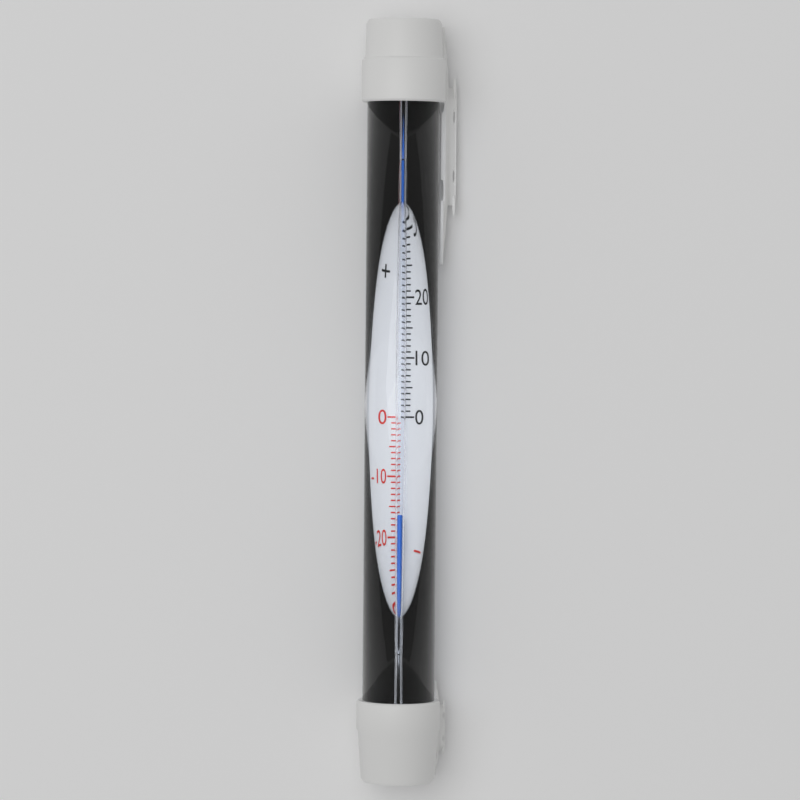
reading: -17 °C
